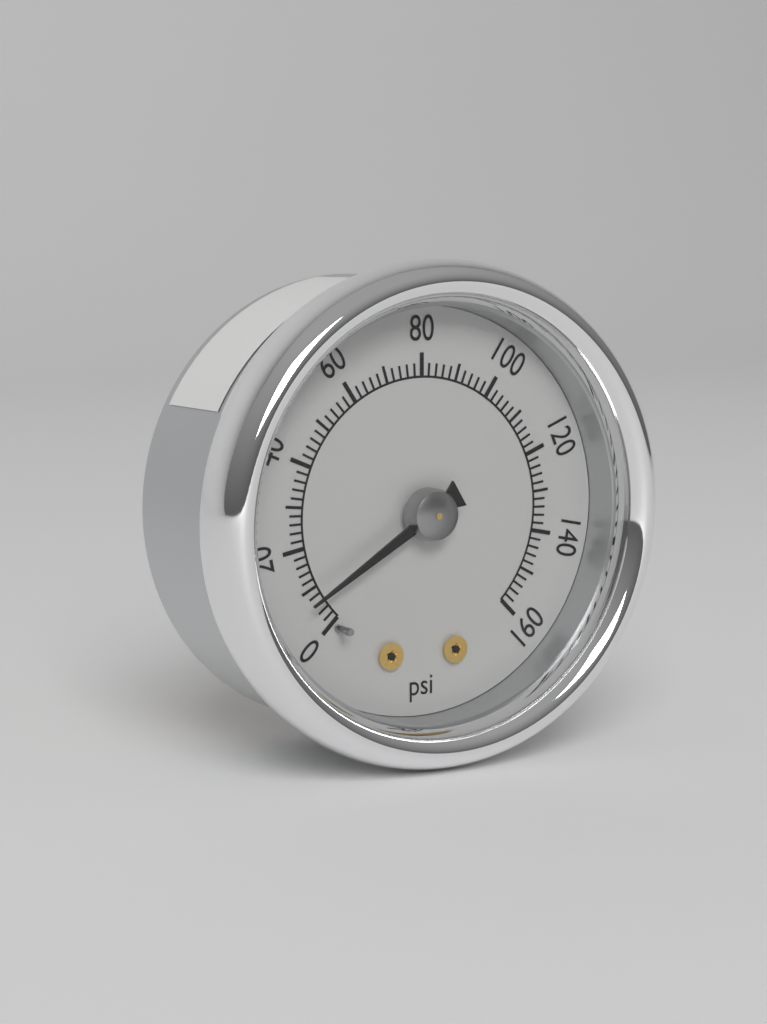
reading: 8 psi
